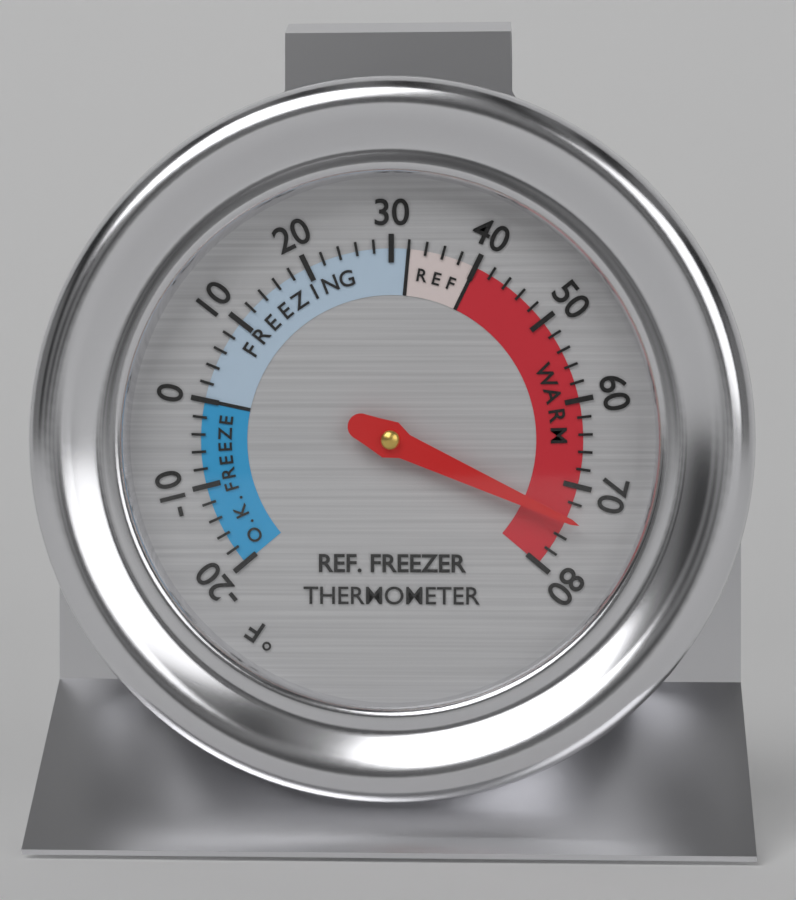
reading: 74 °F
